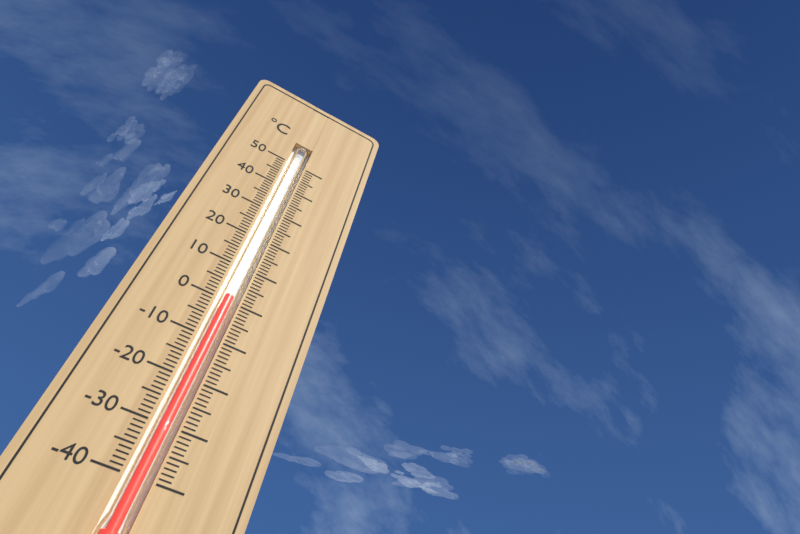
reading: 1 °C
